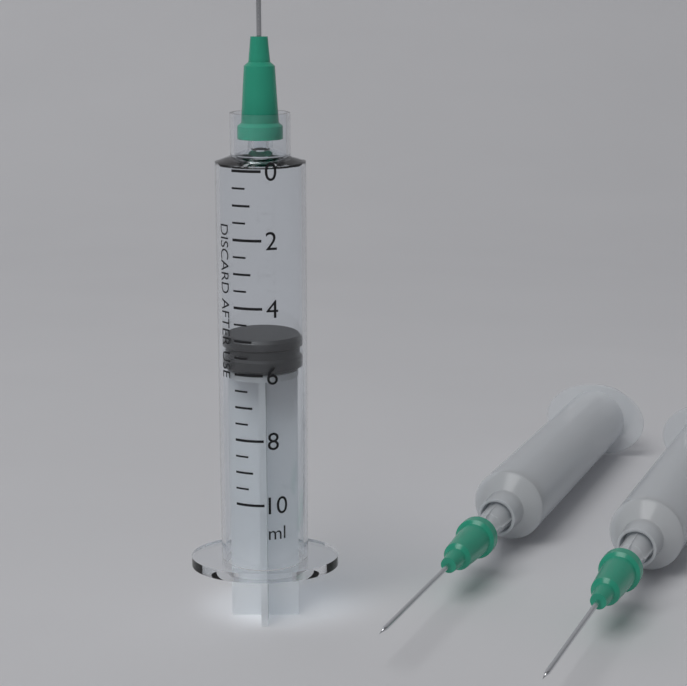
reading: 5.0 ml
